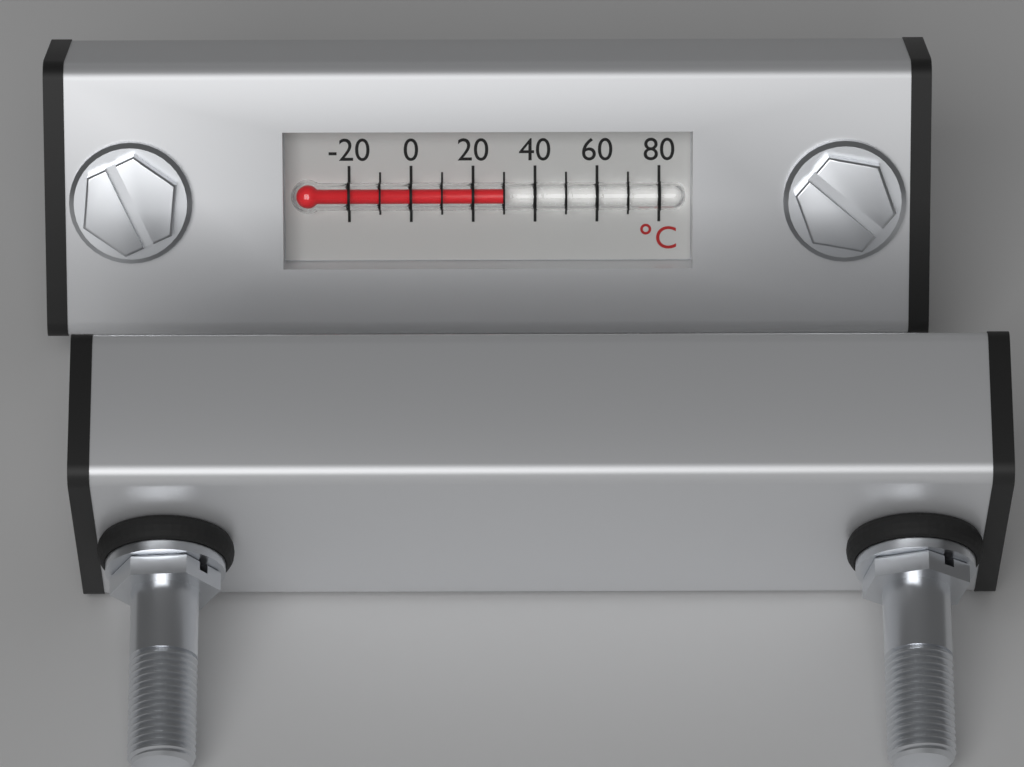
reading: 30 °C
